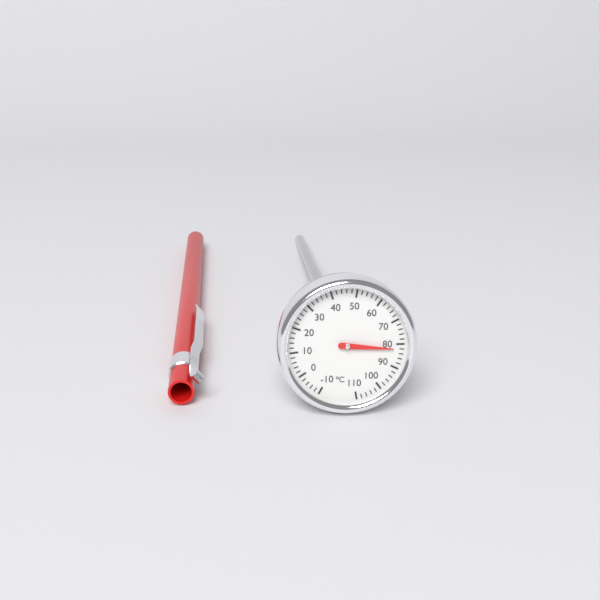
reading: 82 °C
